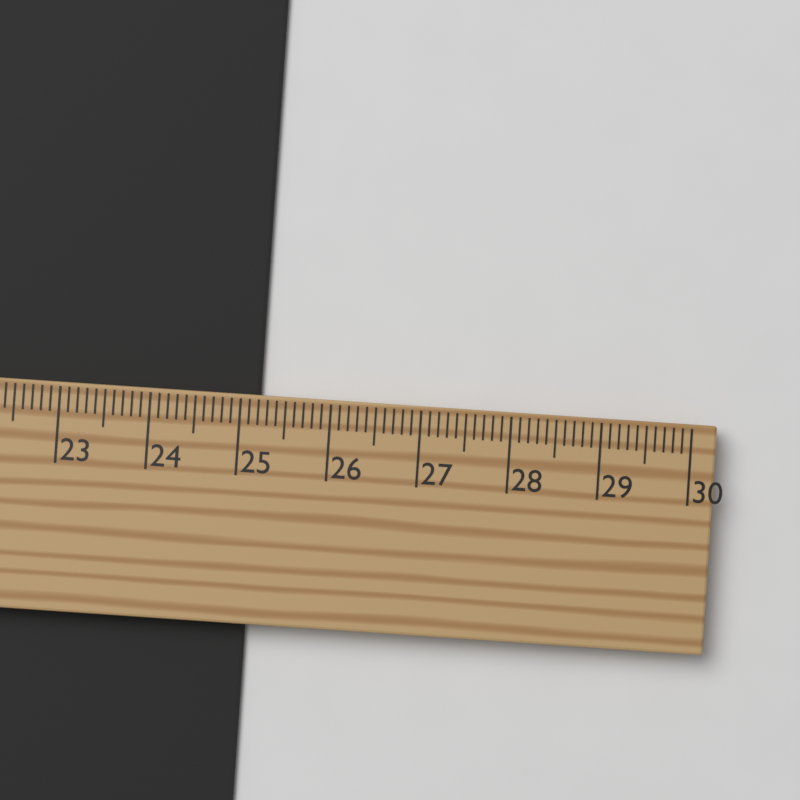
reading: 25.2 cm
